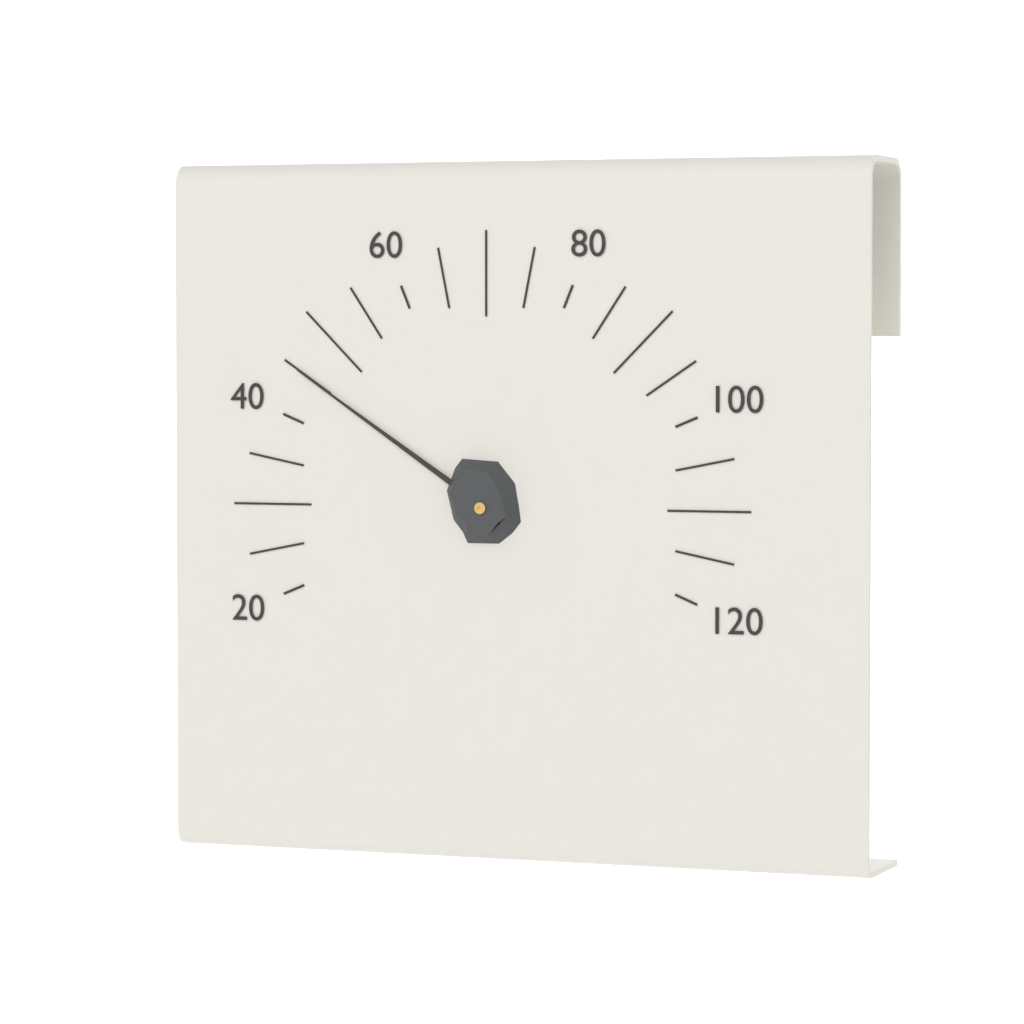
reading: 45 (no unit)
